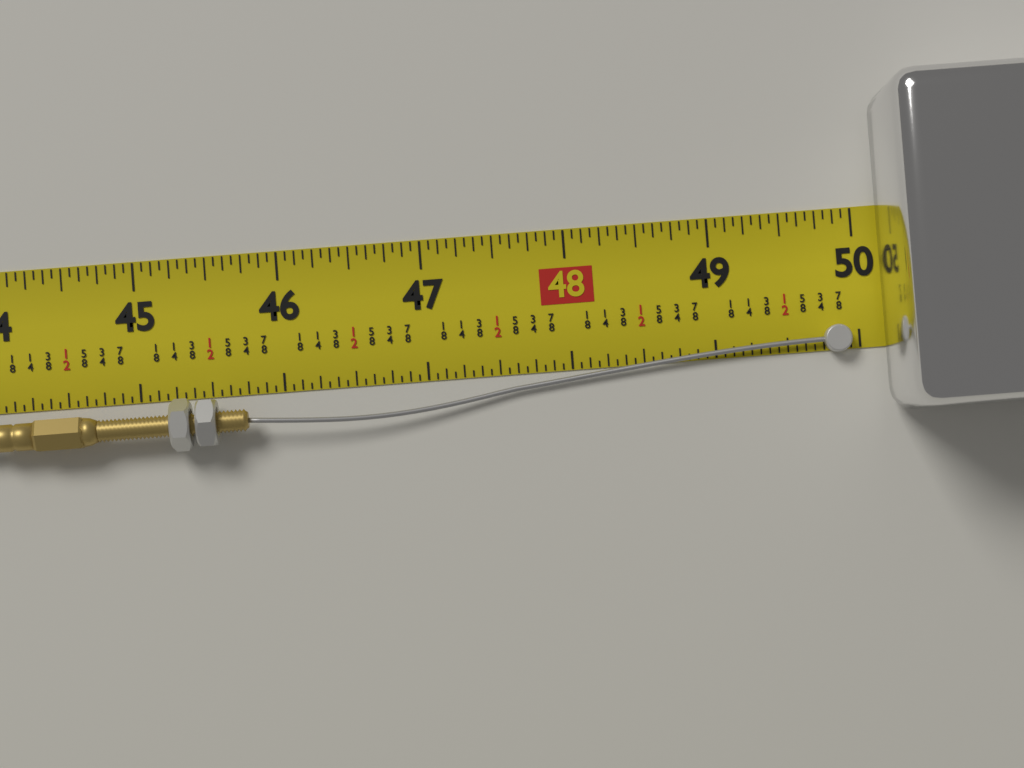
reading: 49.9375 in
